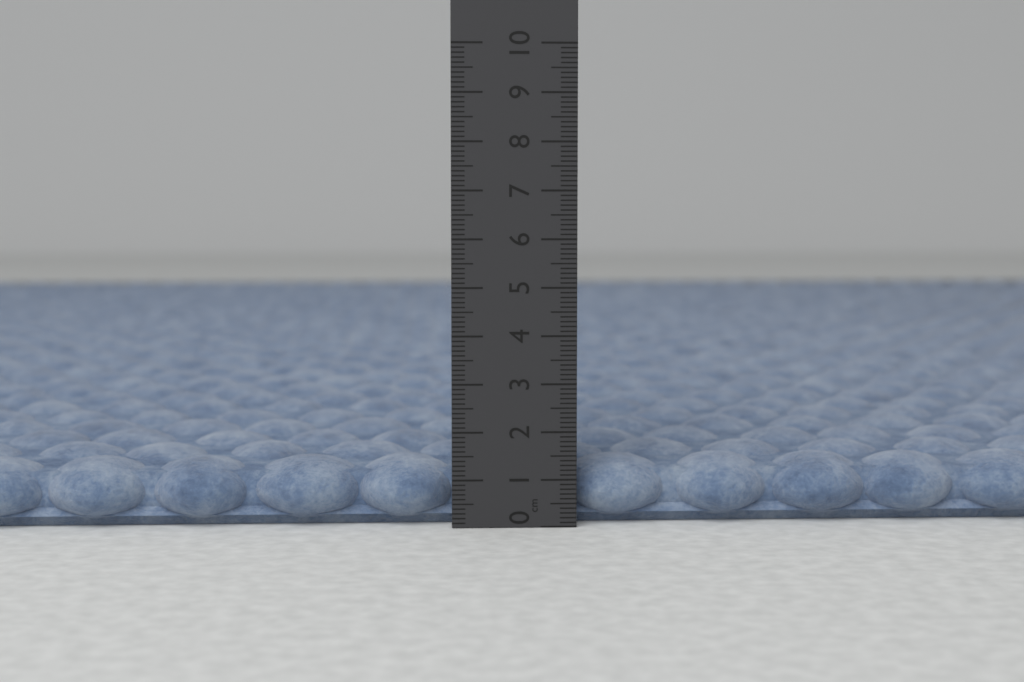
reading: 1.4 cm
